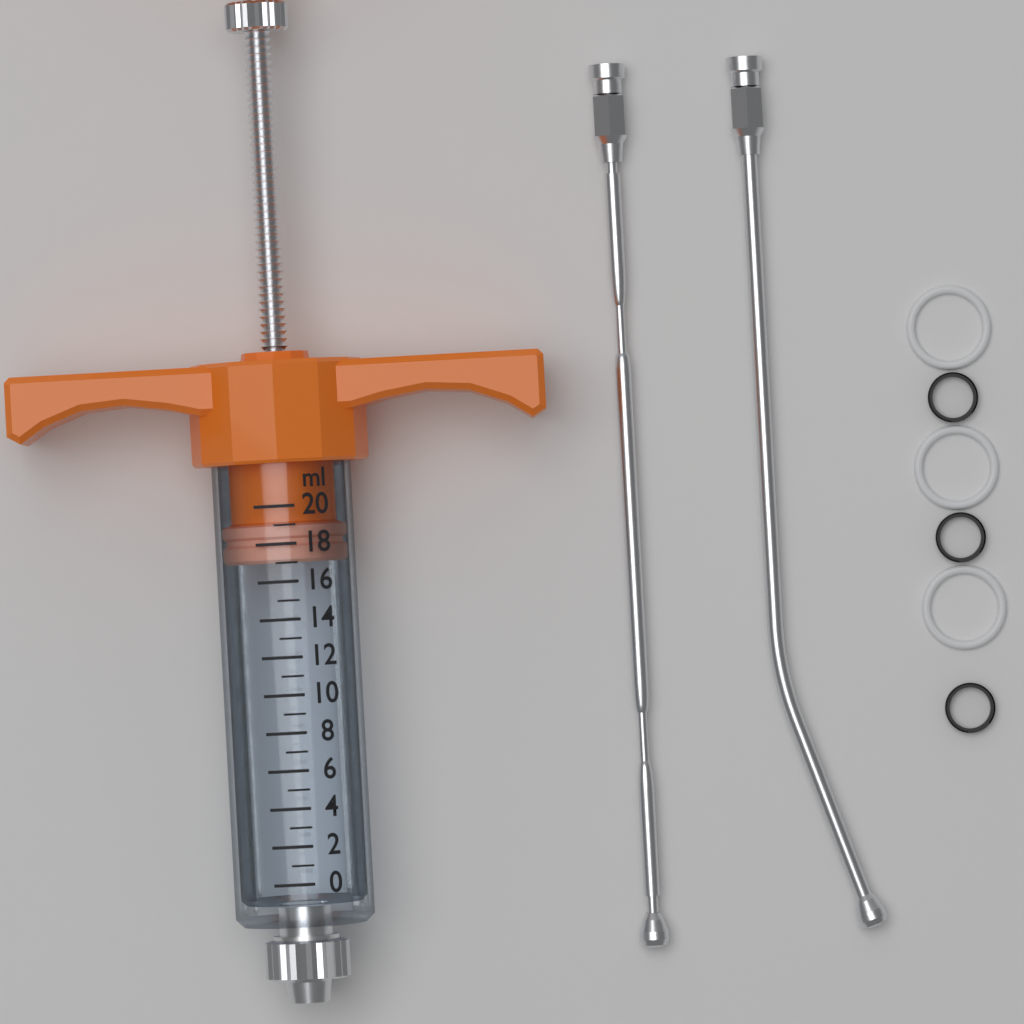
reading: 17 ml
